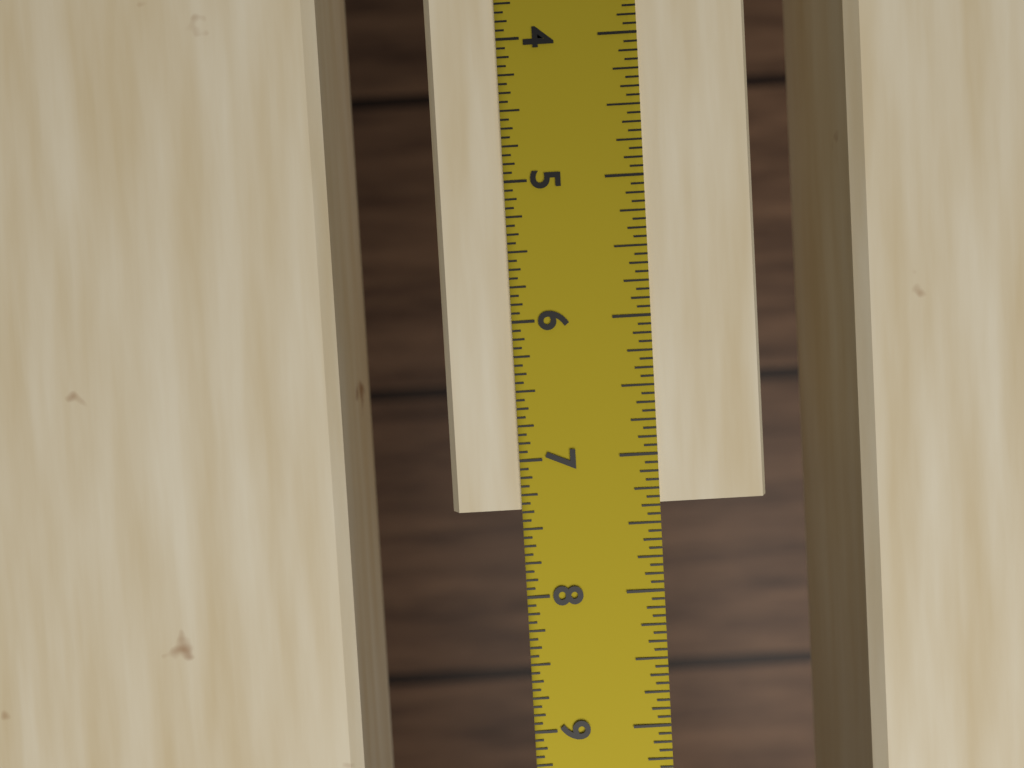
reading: 7.3750 in
